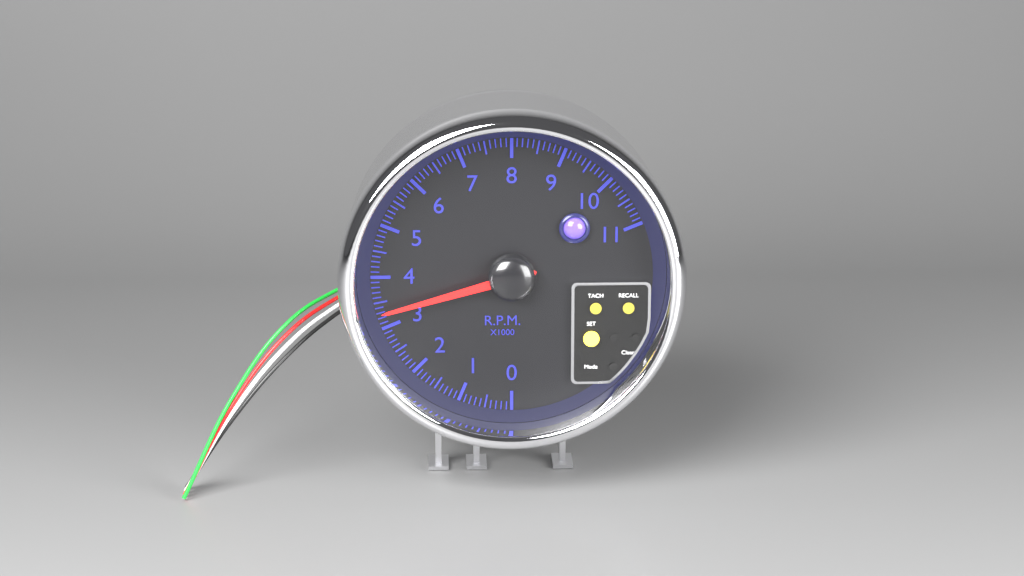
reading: 3.3 rpm x1000
